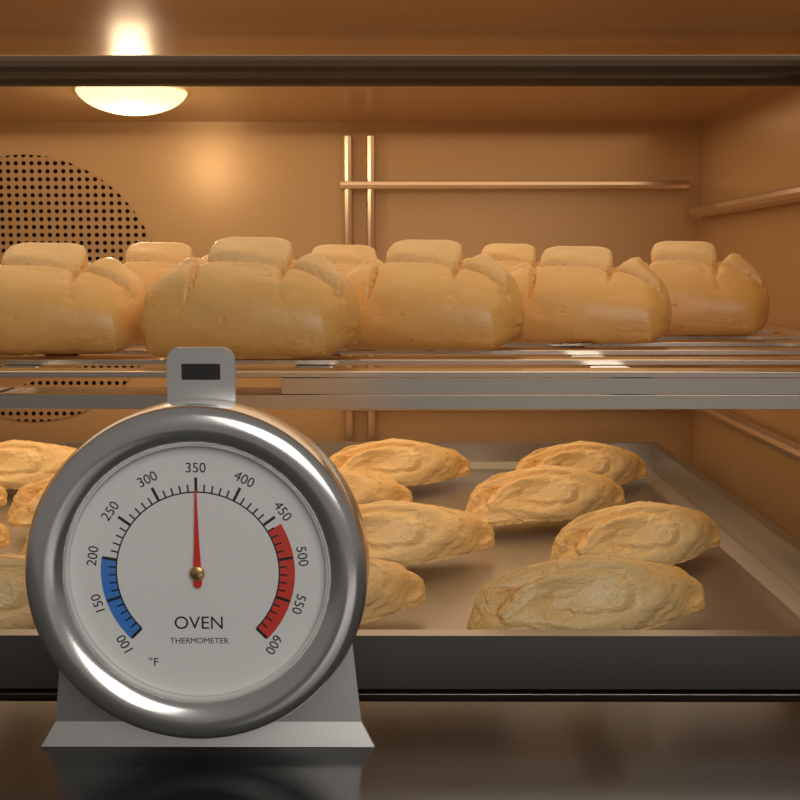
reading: 350 °F
